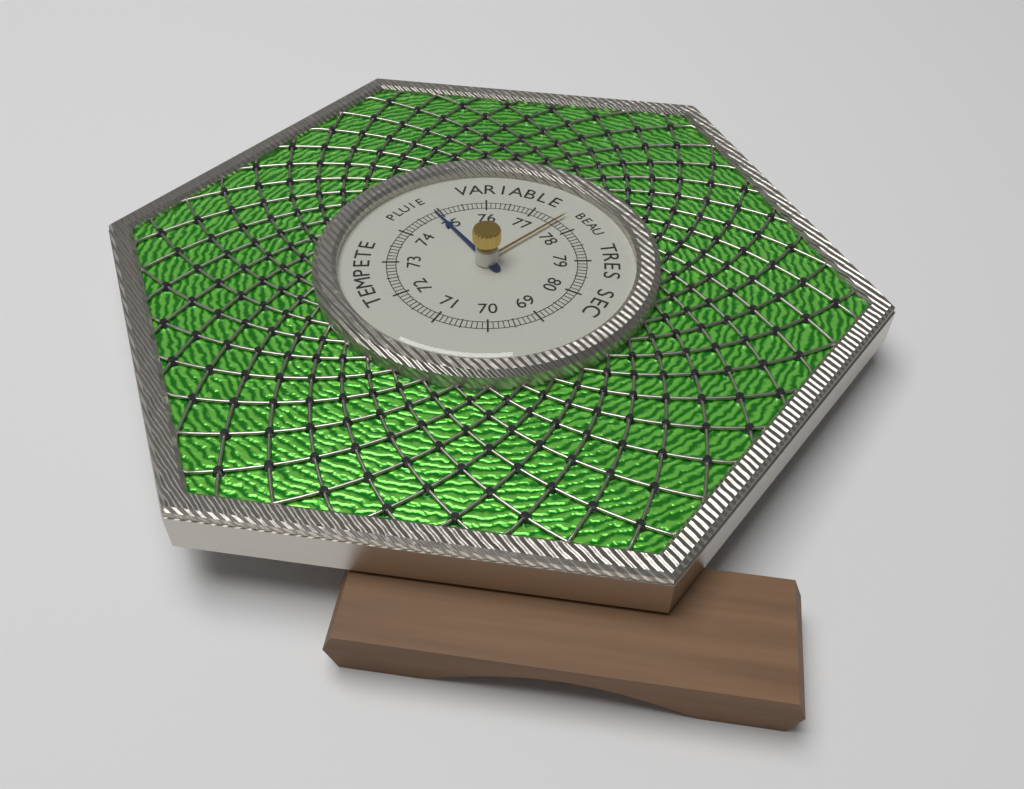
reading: 74.9 (no unit)
